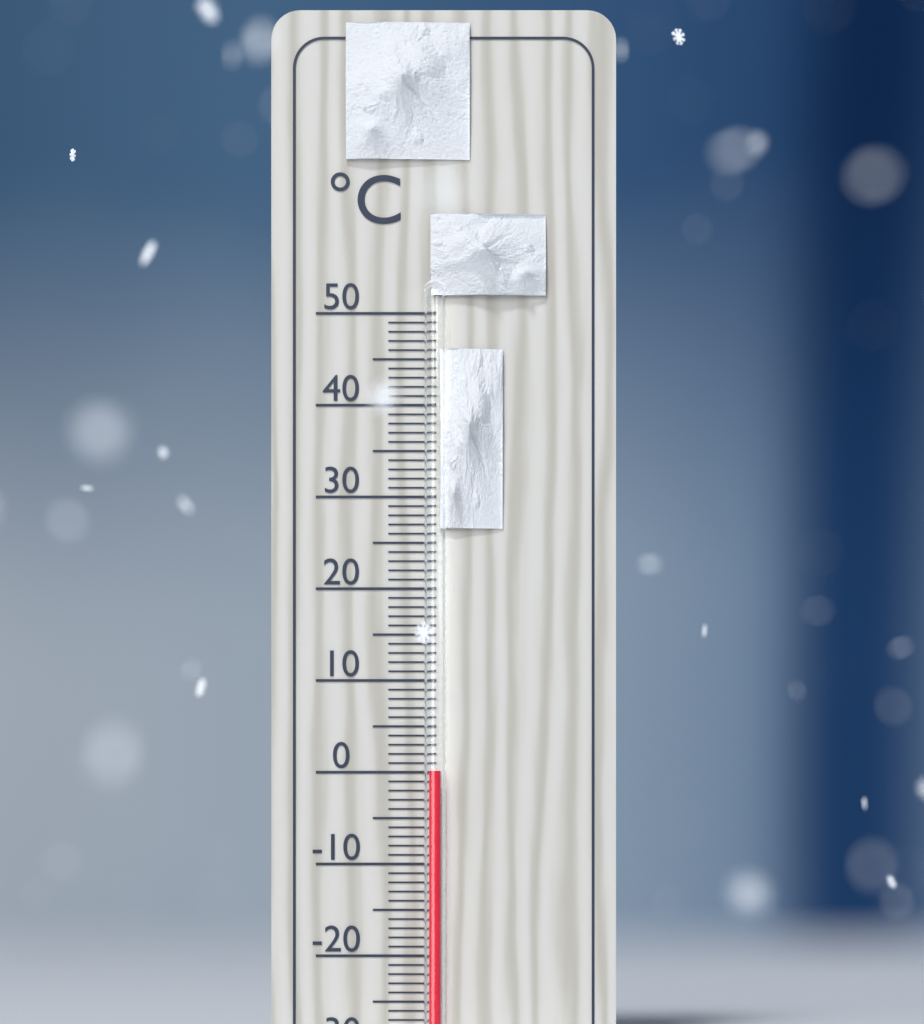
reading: 0 °C
